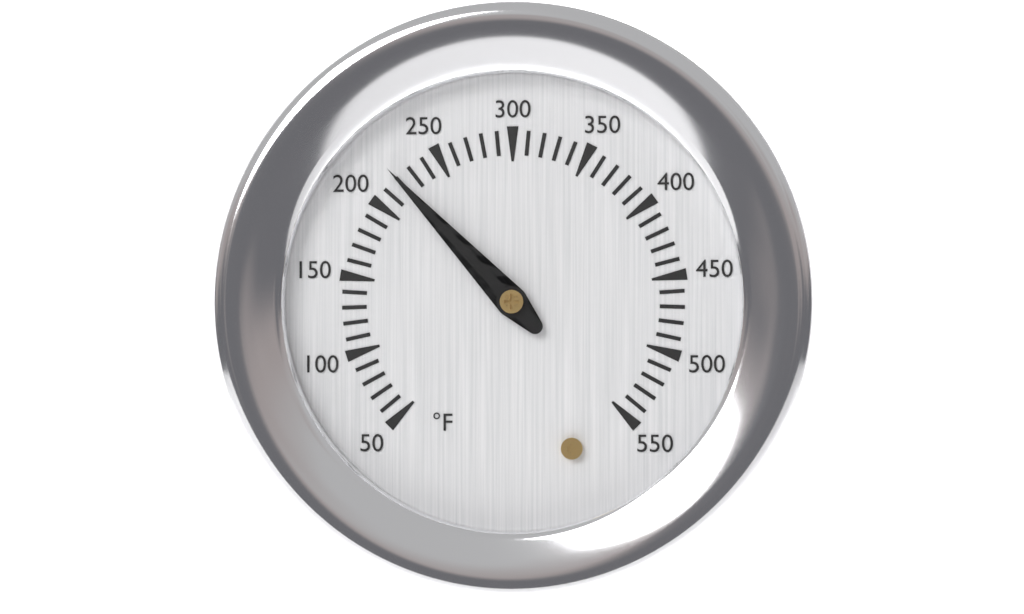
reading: 220 °F
